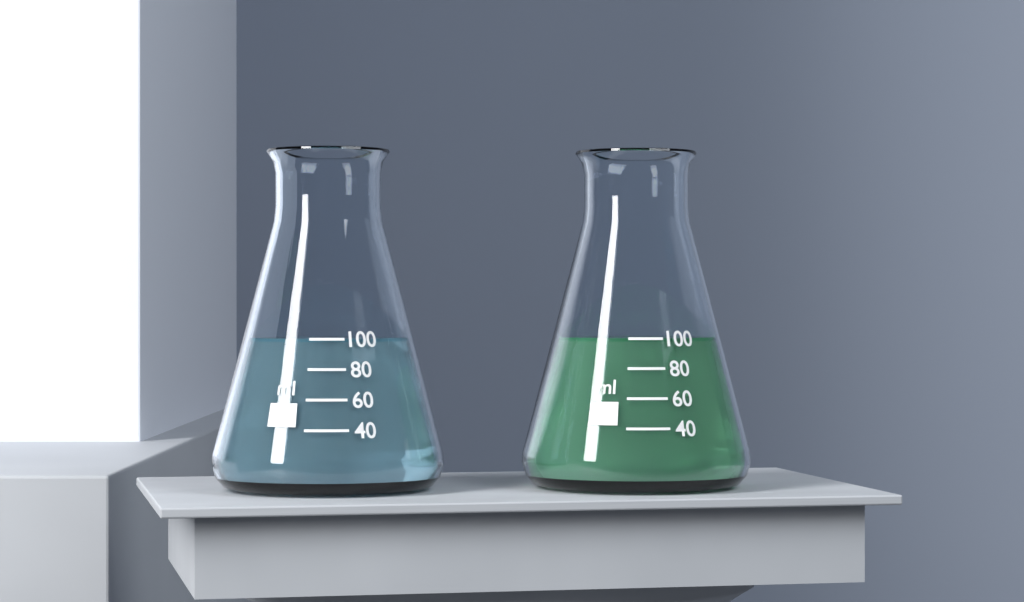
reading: 100 ml
